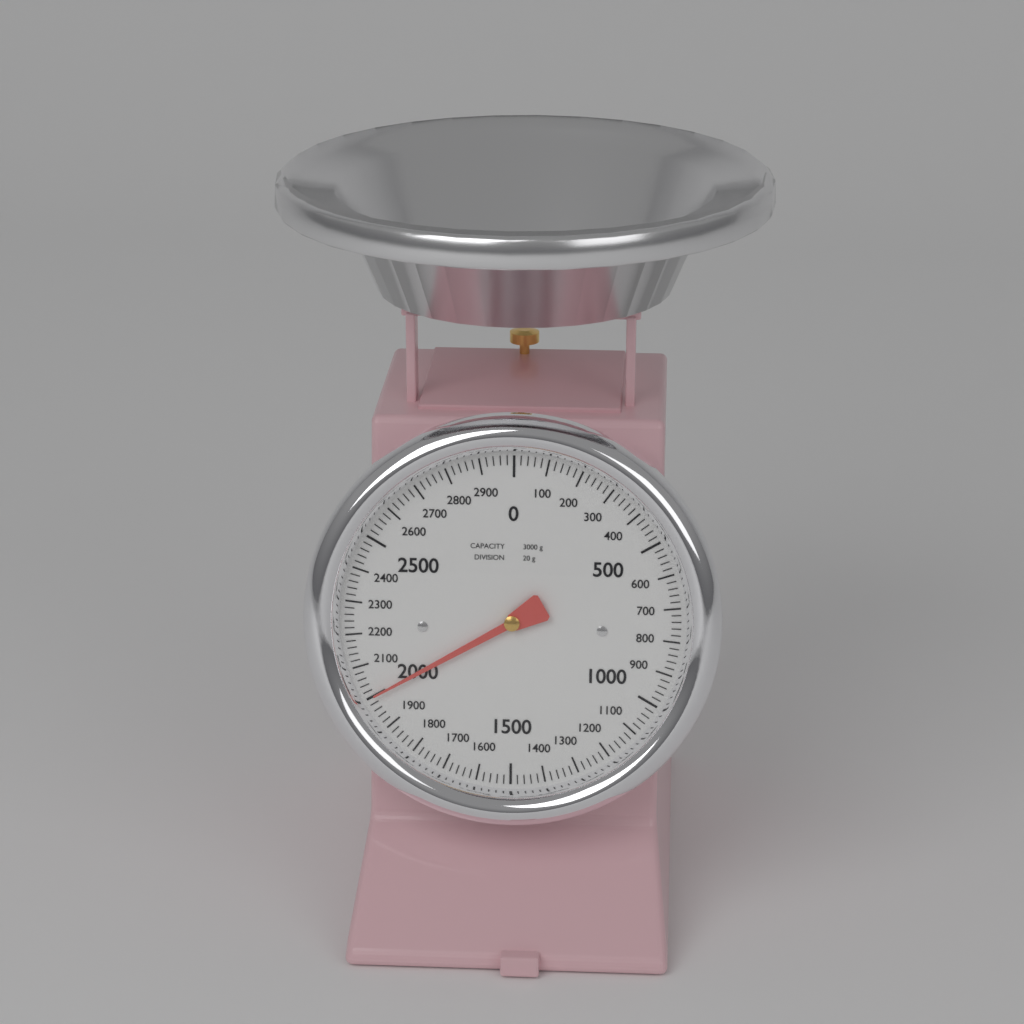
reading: 2000 g
